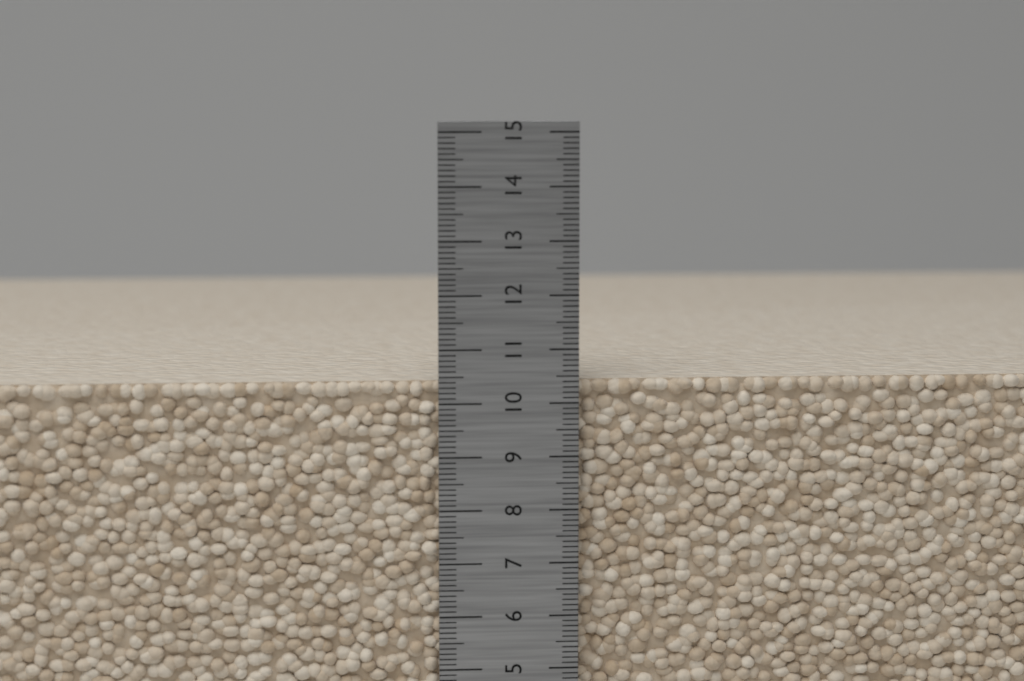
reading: 10.4 cm
